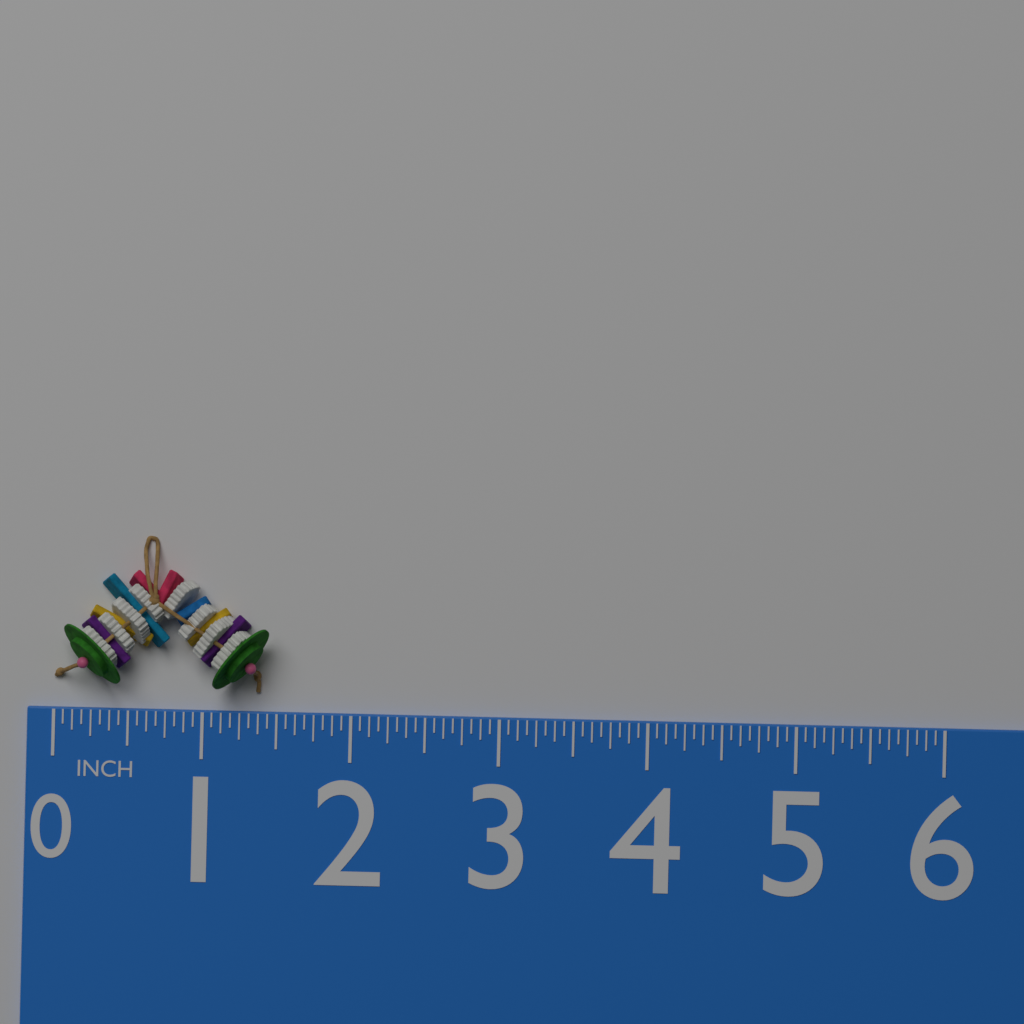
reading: 1.4375 in
